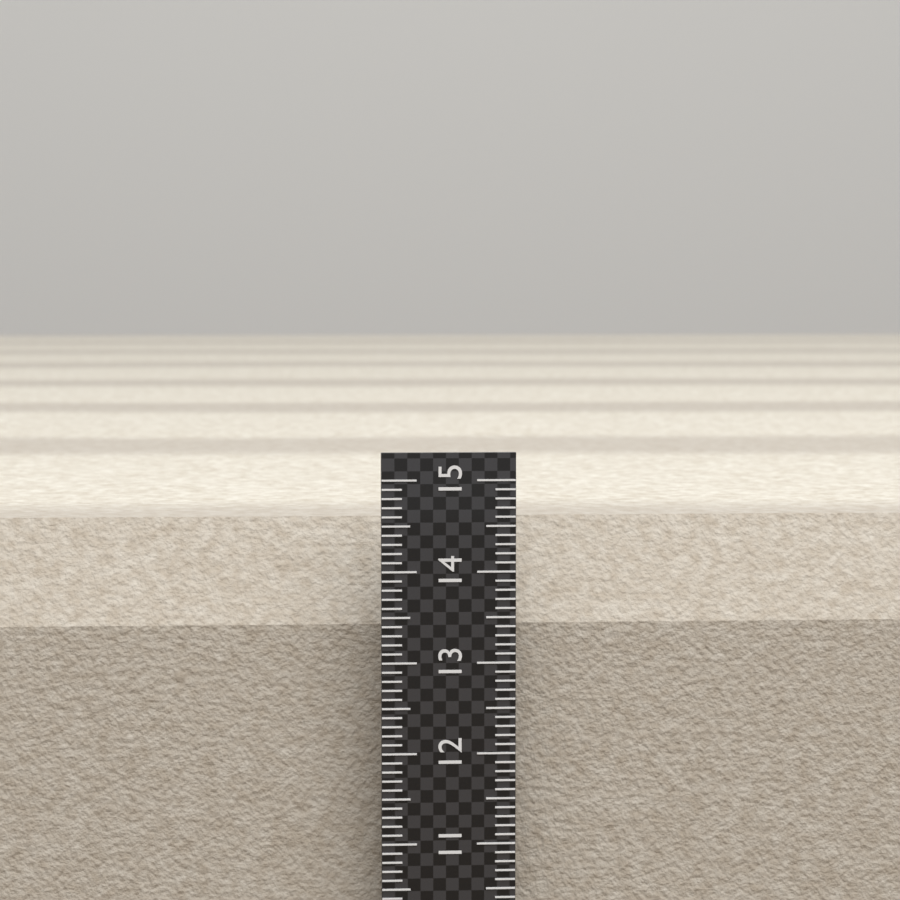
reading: 14.5 (no unit)
